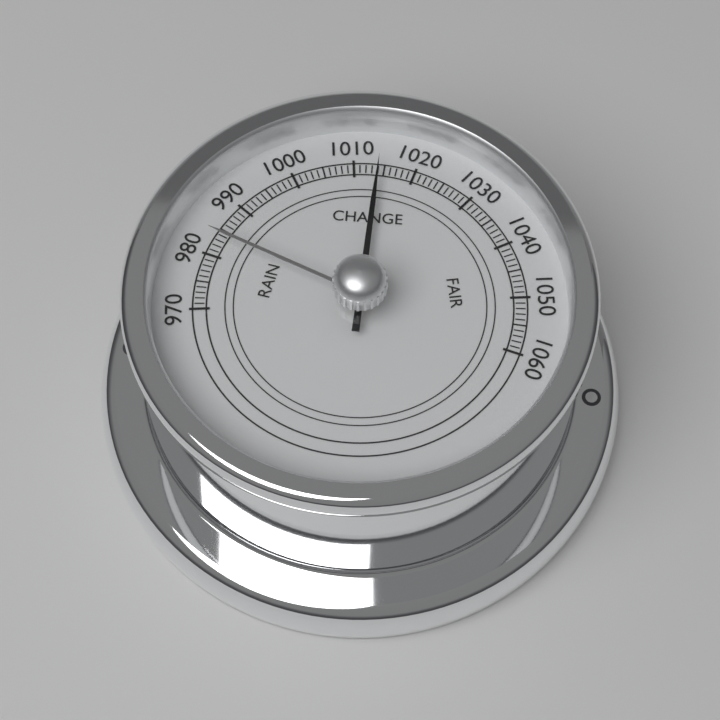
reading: 1014 (no unit)
